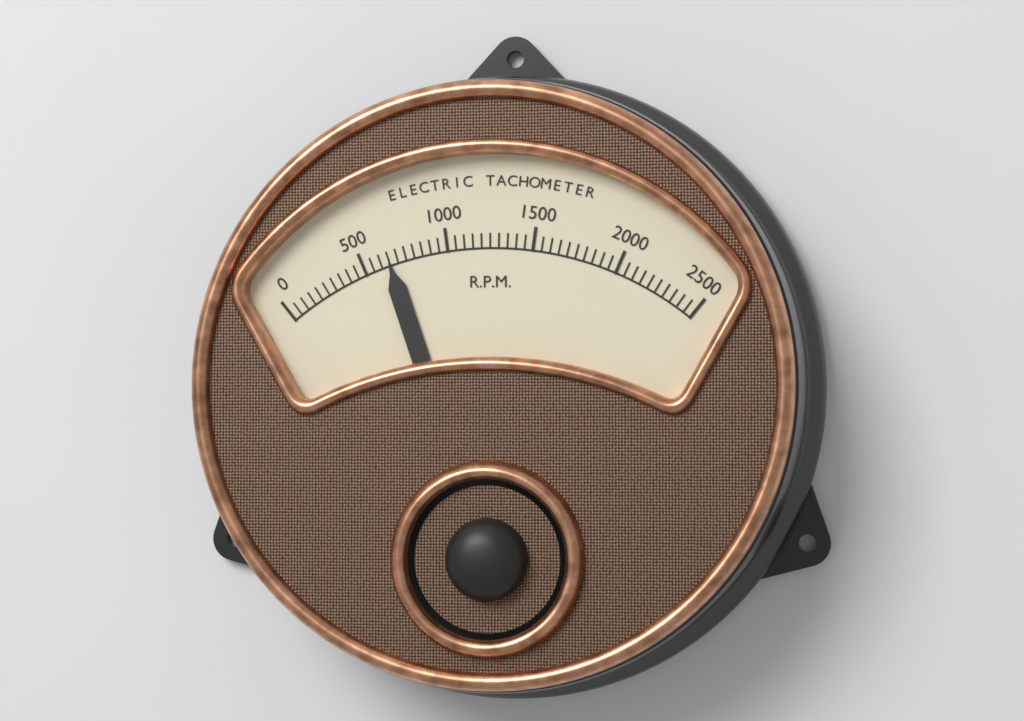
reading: 650 RPM
